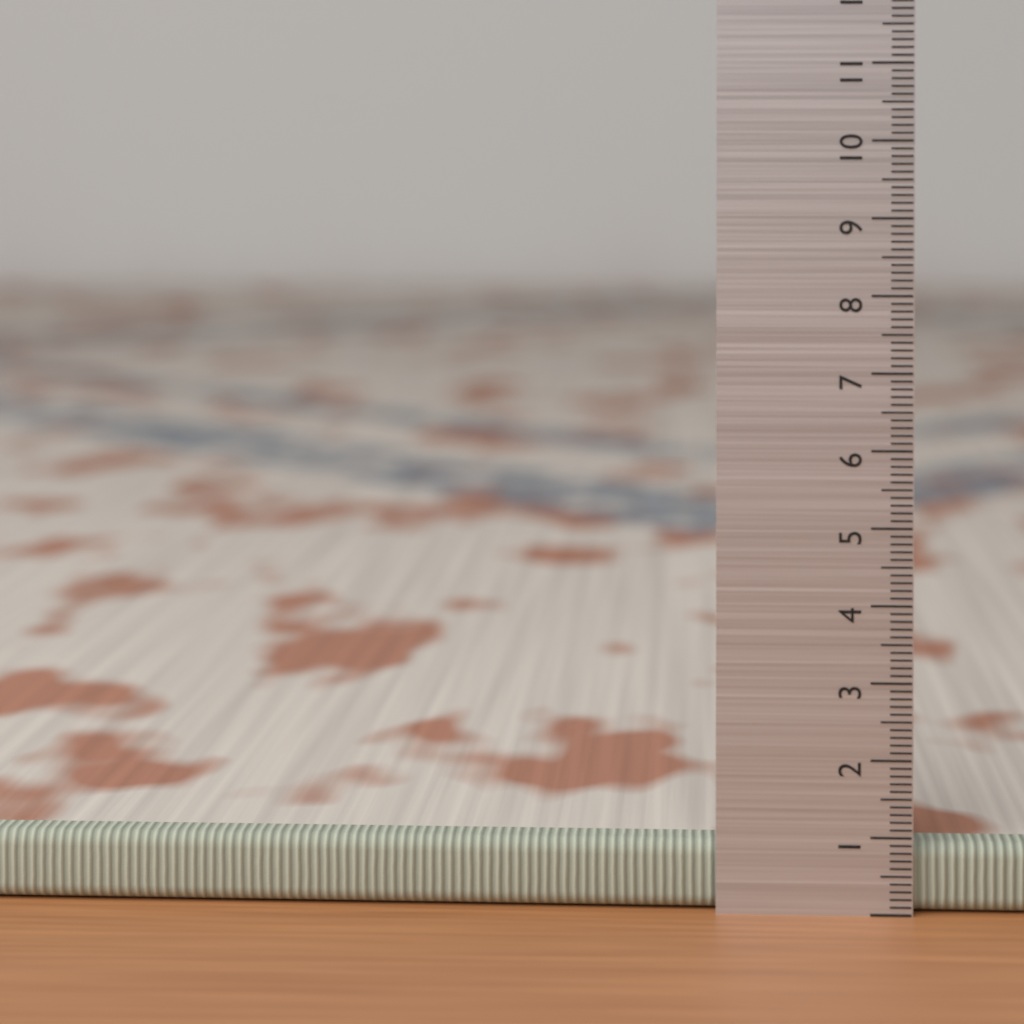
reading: 0.9 (no unit)
